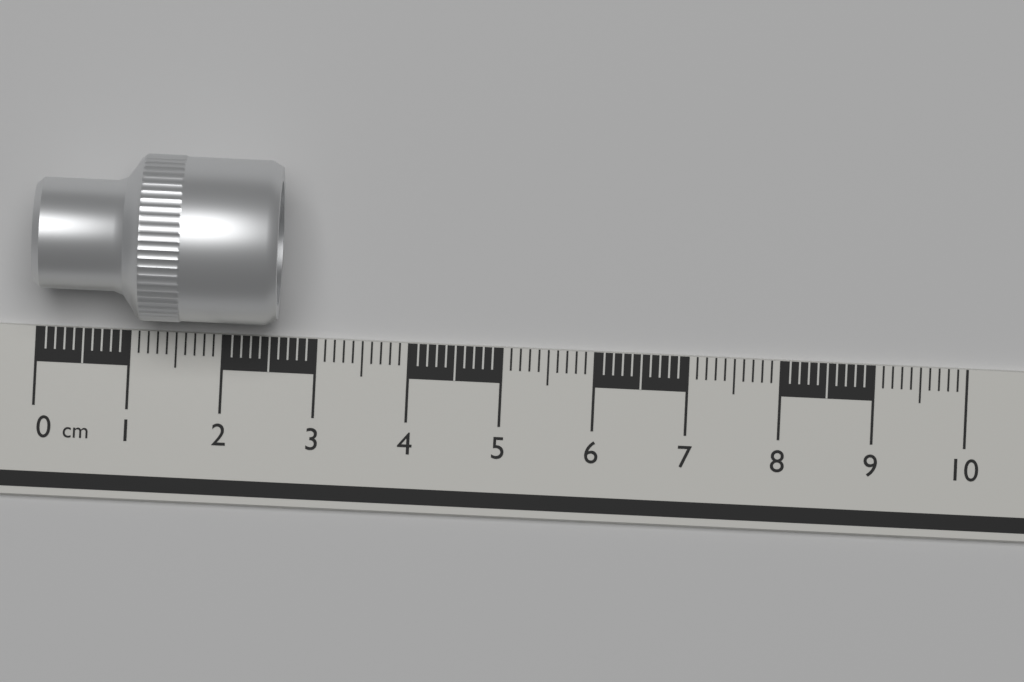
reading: 2.6 cm
